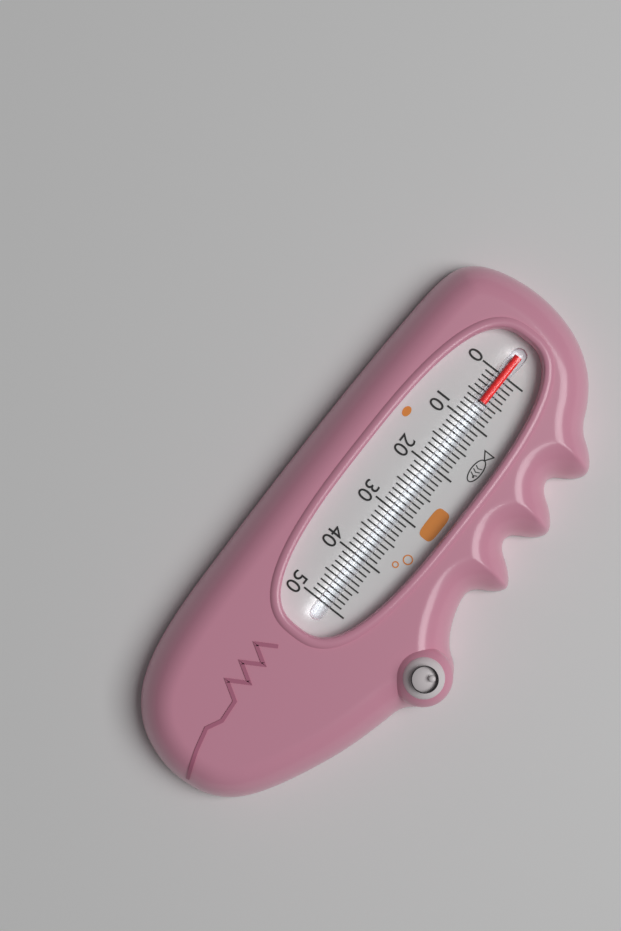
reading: 6 (no unit)
